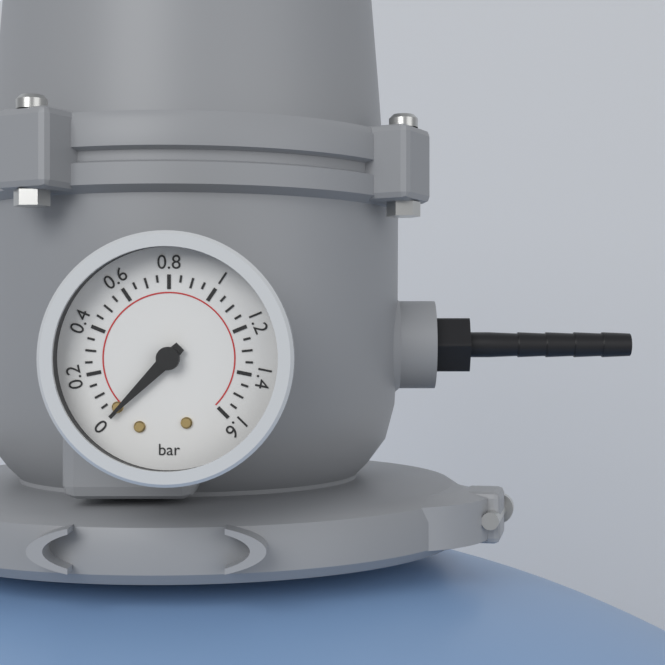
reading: 0.00 bar
